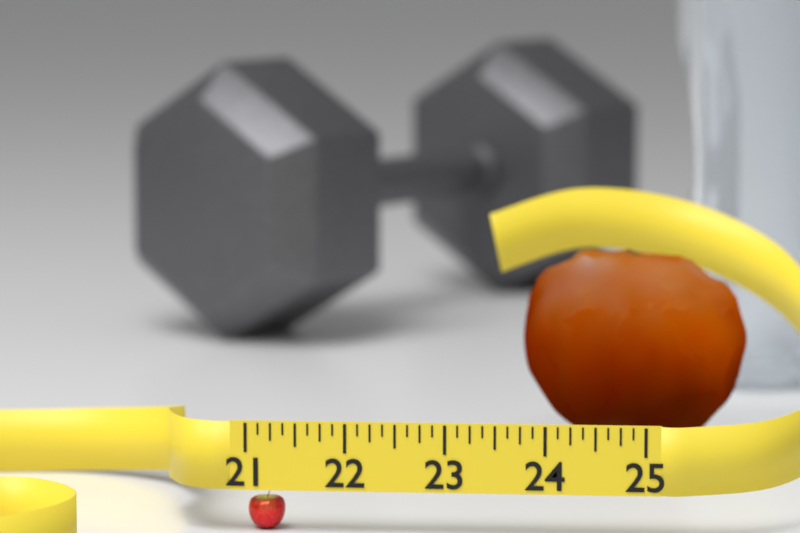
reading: 21.375 (no unit)
